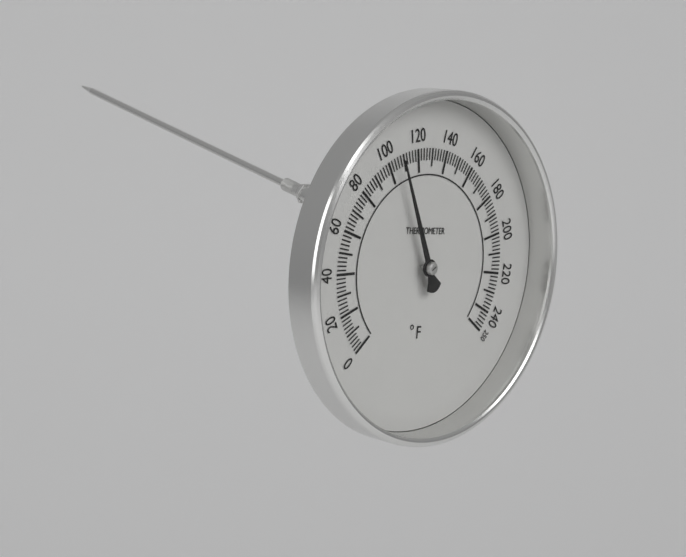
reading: 106 °F
